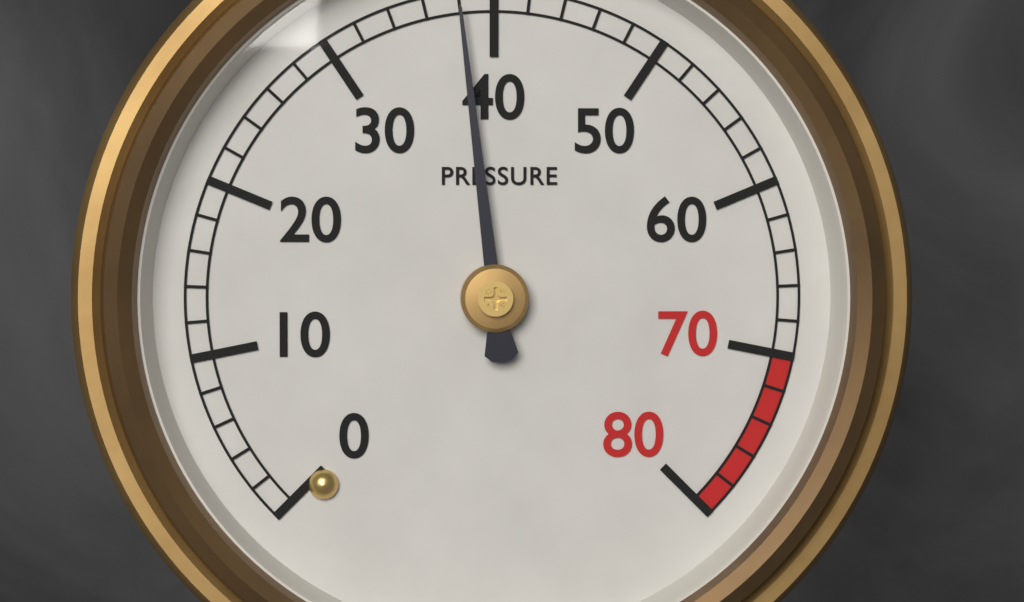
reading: 38 (no unit)
